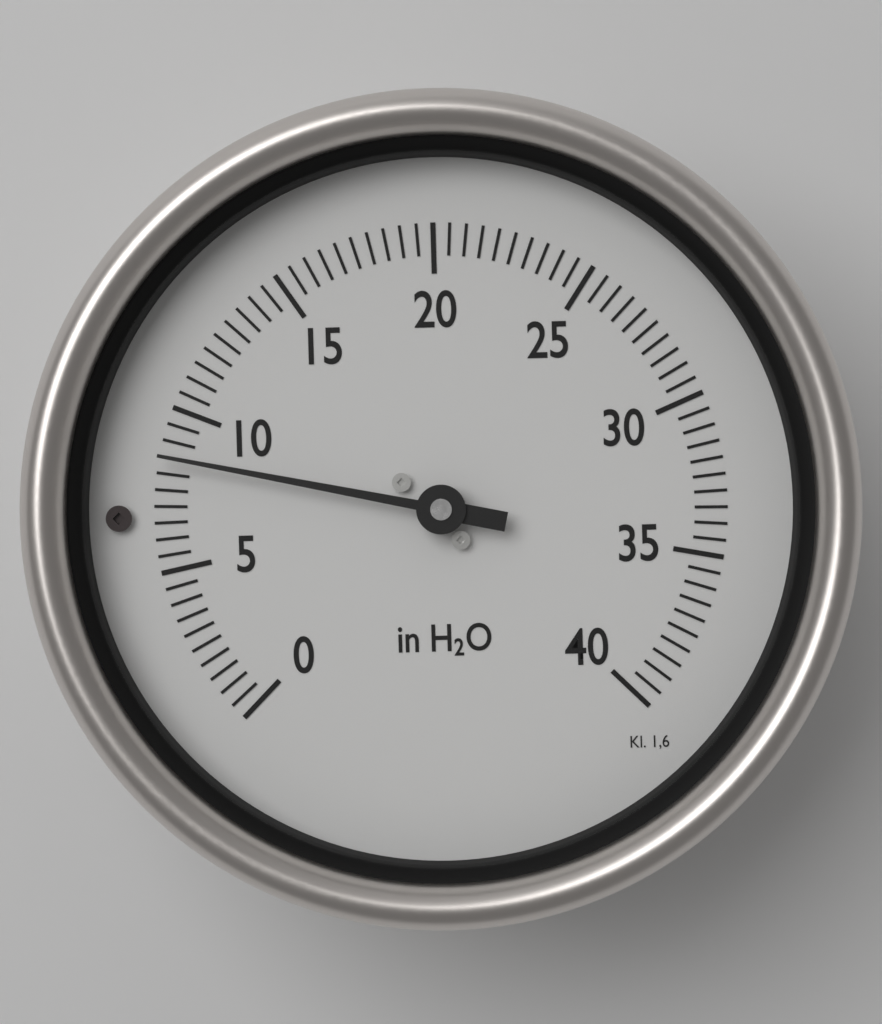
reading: 8.5 in H2O
